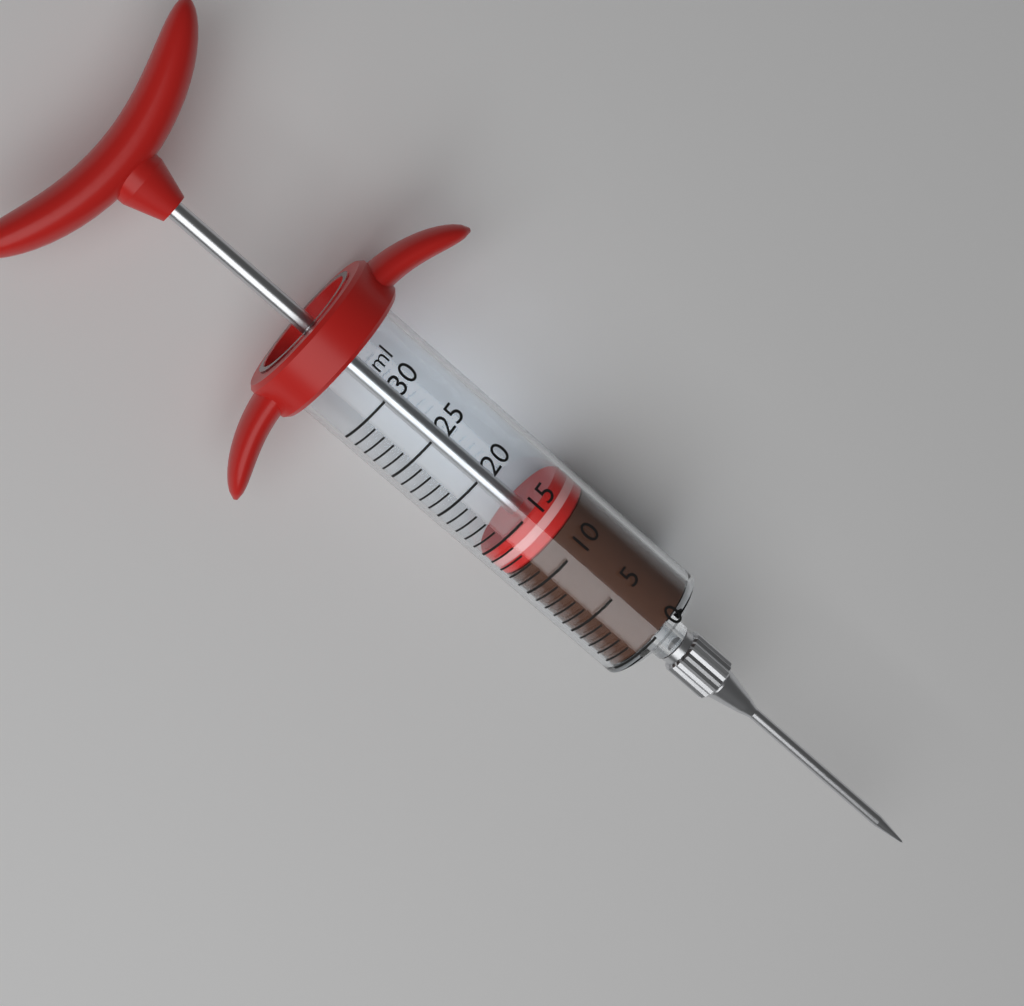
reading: 12 ml
